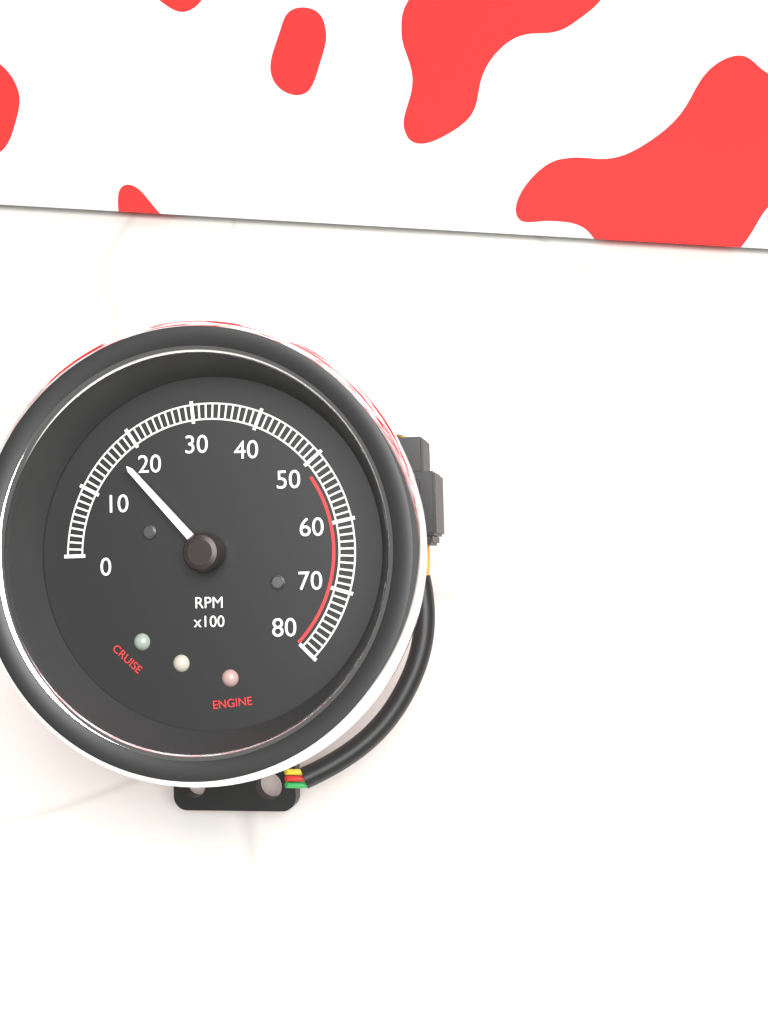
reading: 1700 RPM
